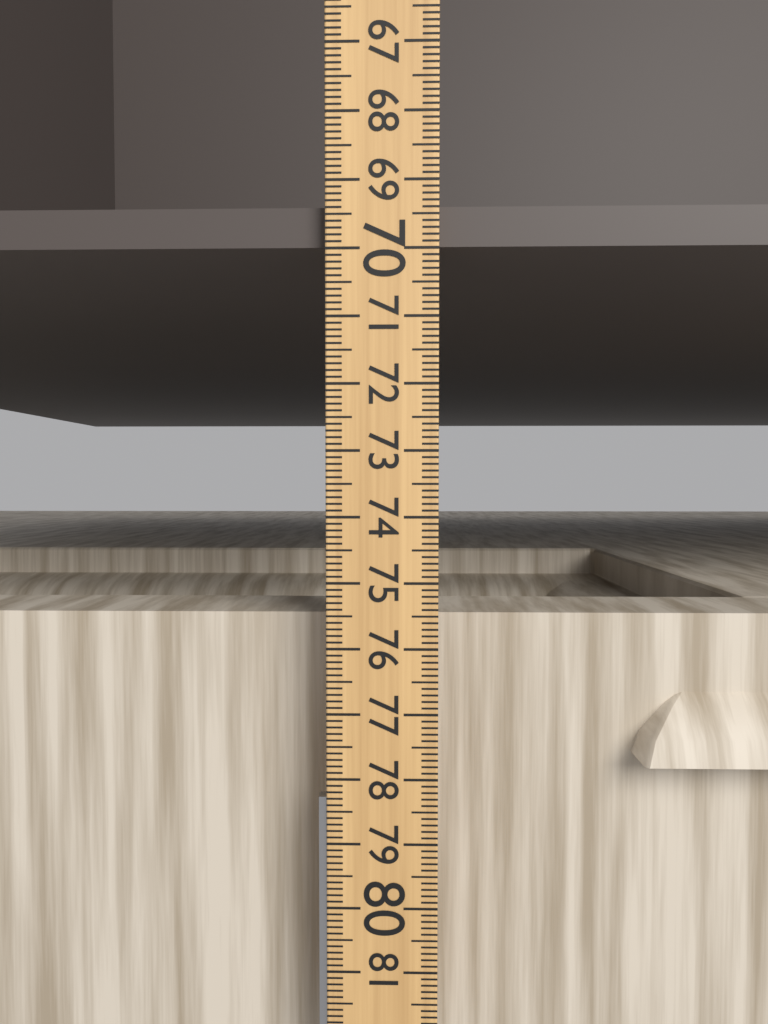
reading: 69.9 (no unit)
